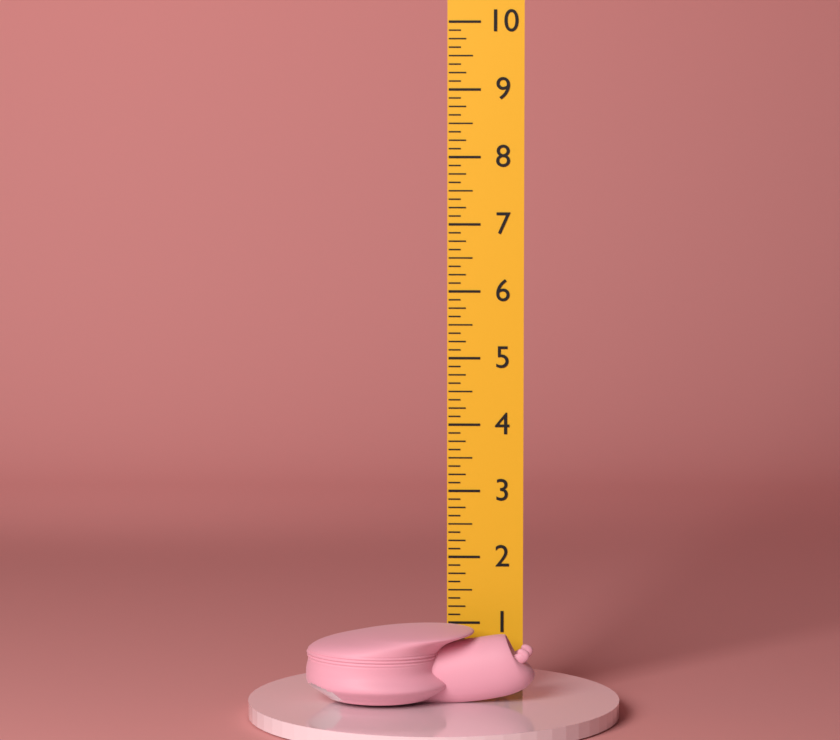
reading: 1.125 in
